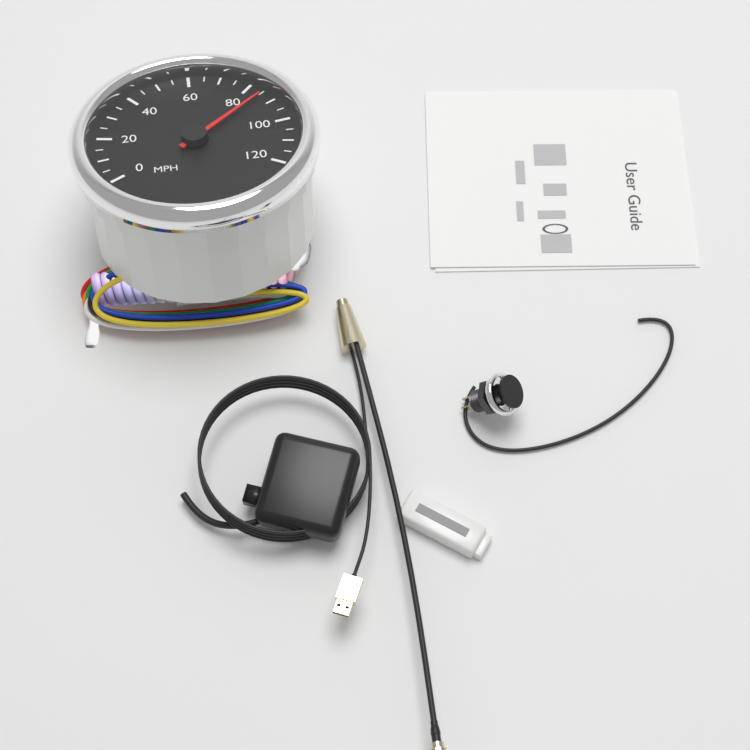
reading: 85 MPH
